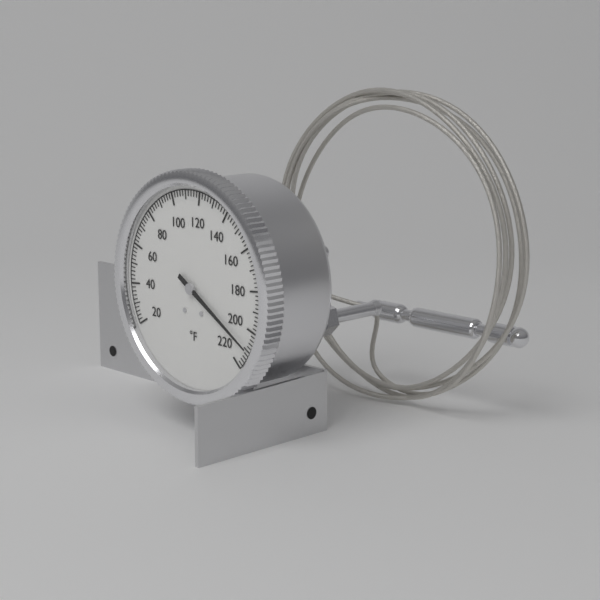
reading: 210 °F
